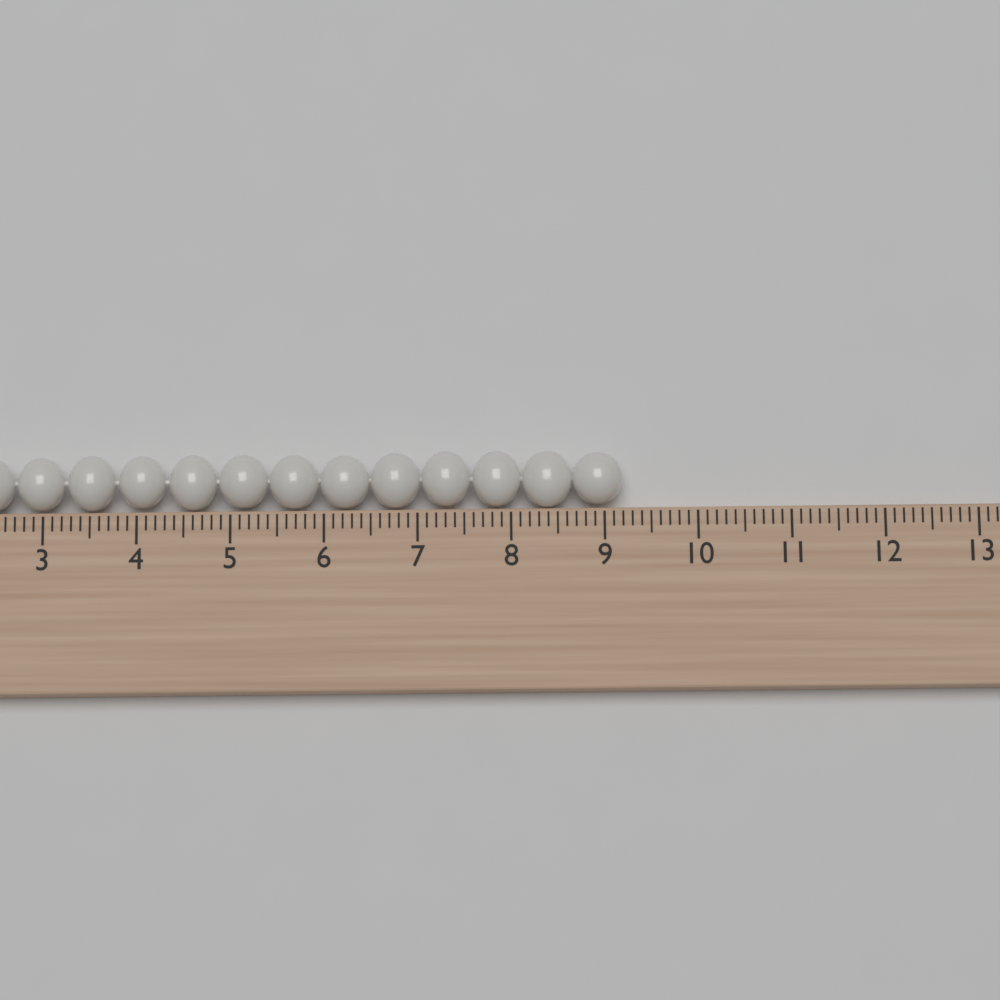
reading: 9.2 cm
